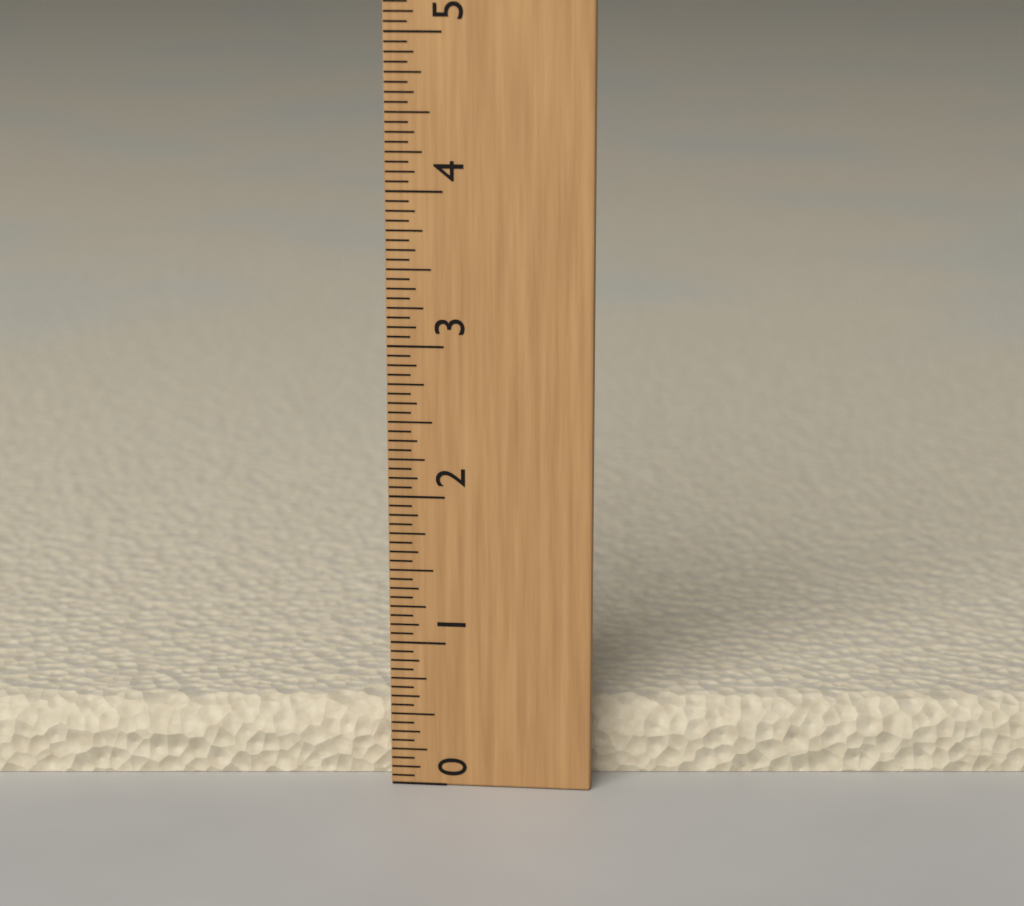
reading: 0.5000 (no unit)
